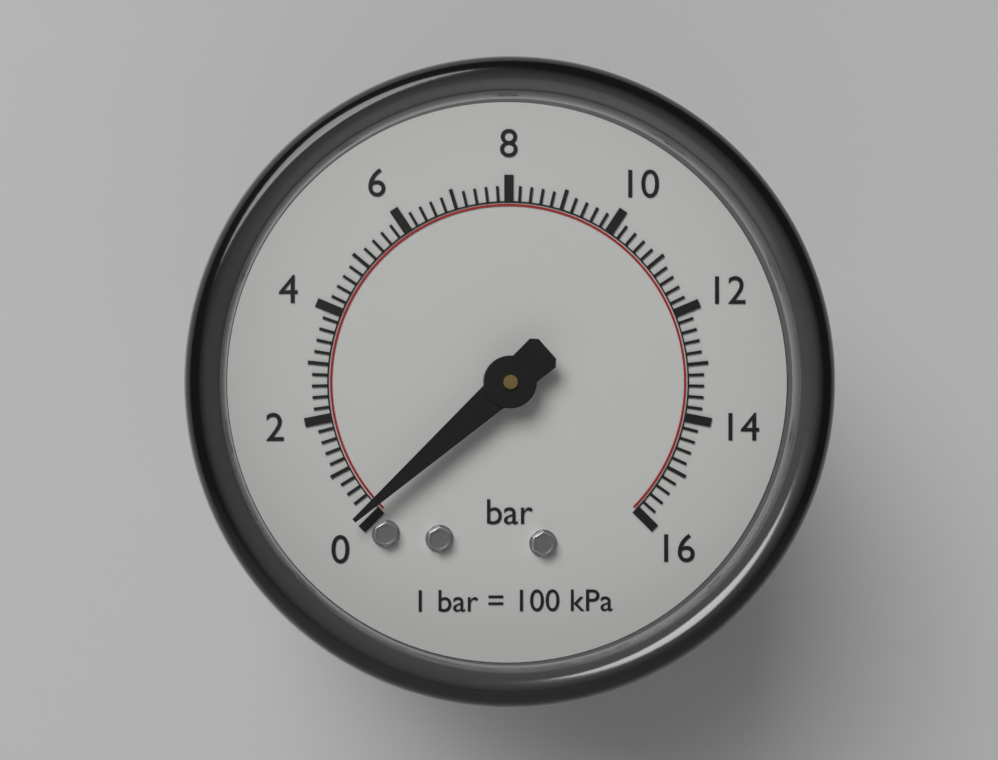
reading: 0.2 bar
